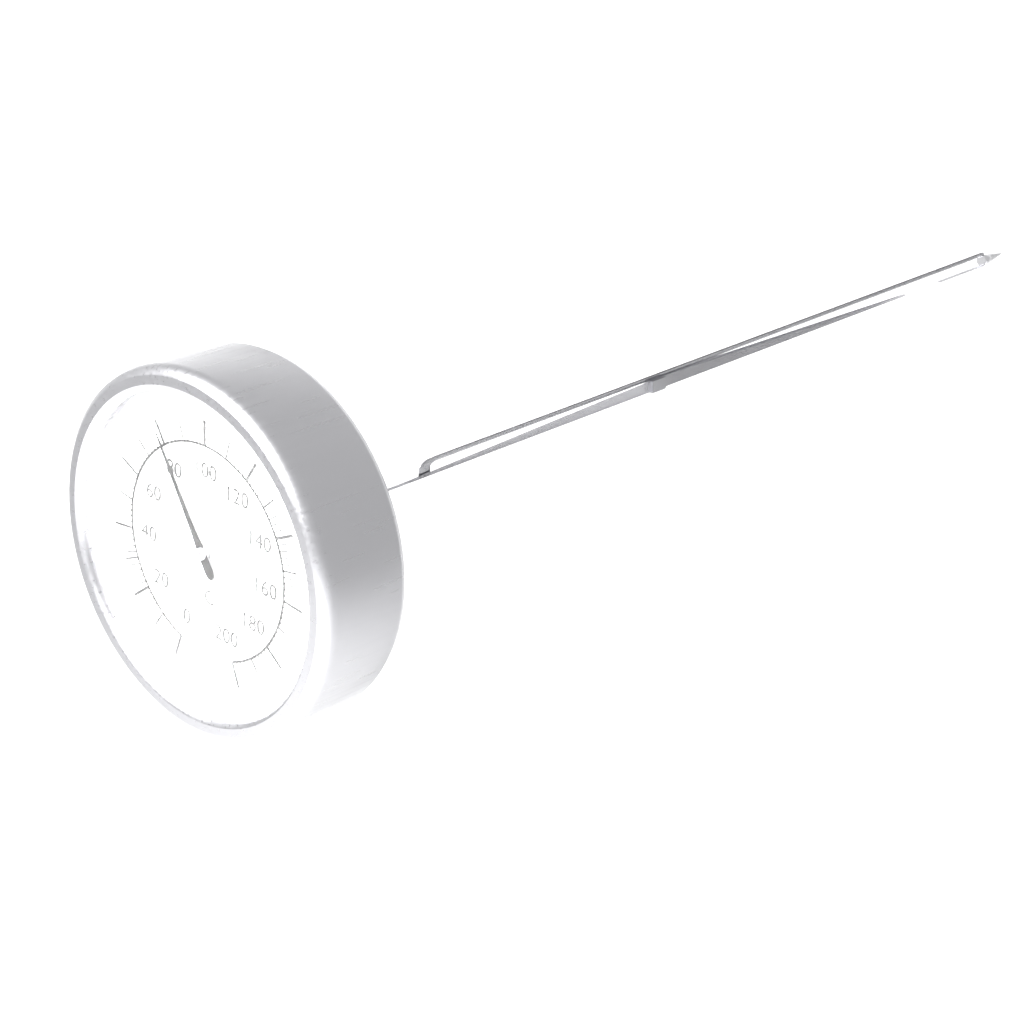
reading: 80 °C
